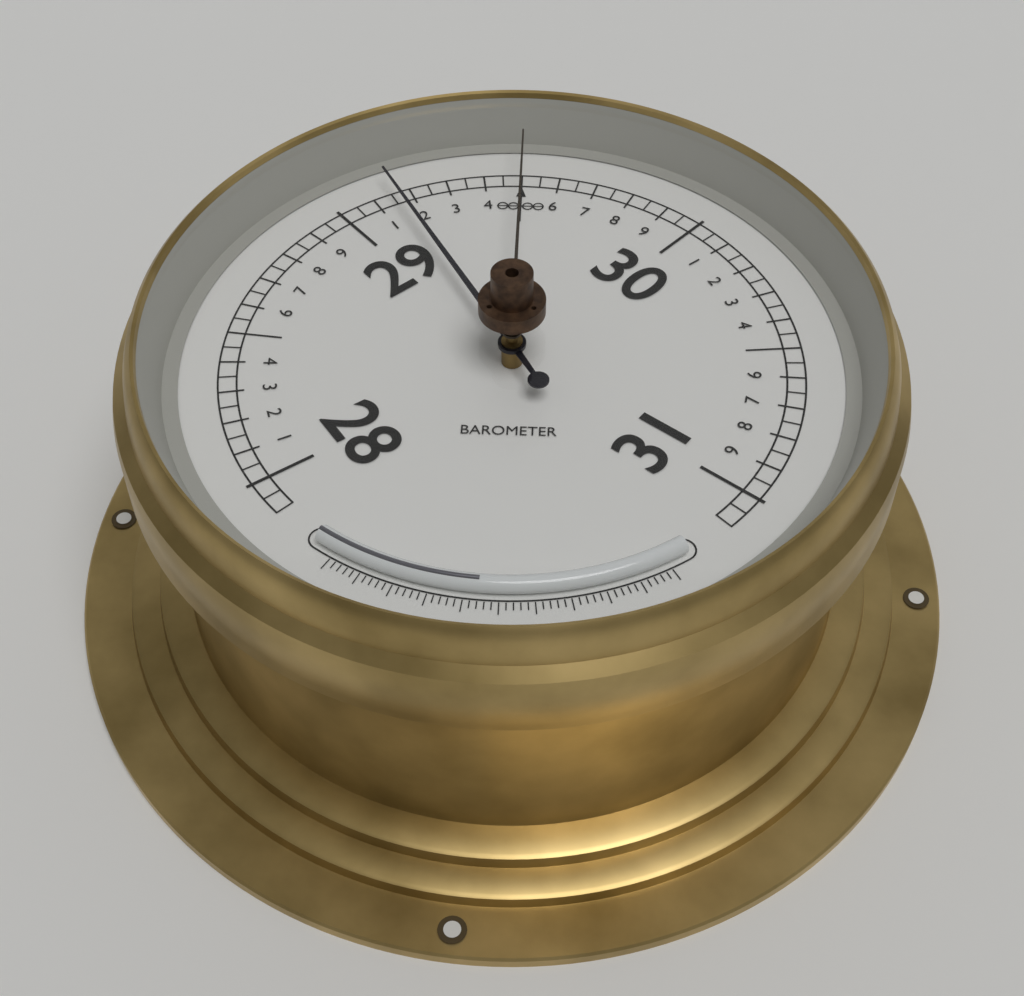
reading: 29.15 (no unit)
